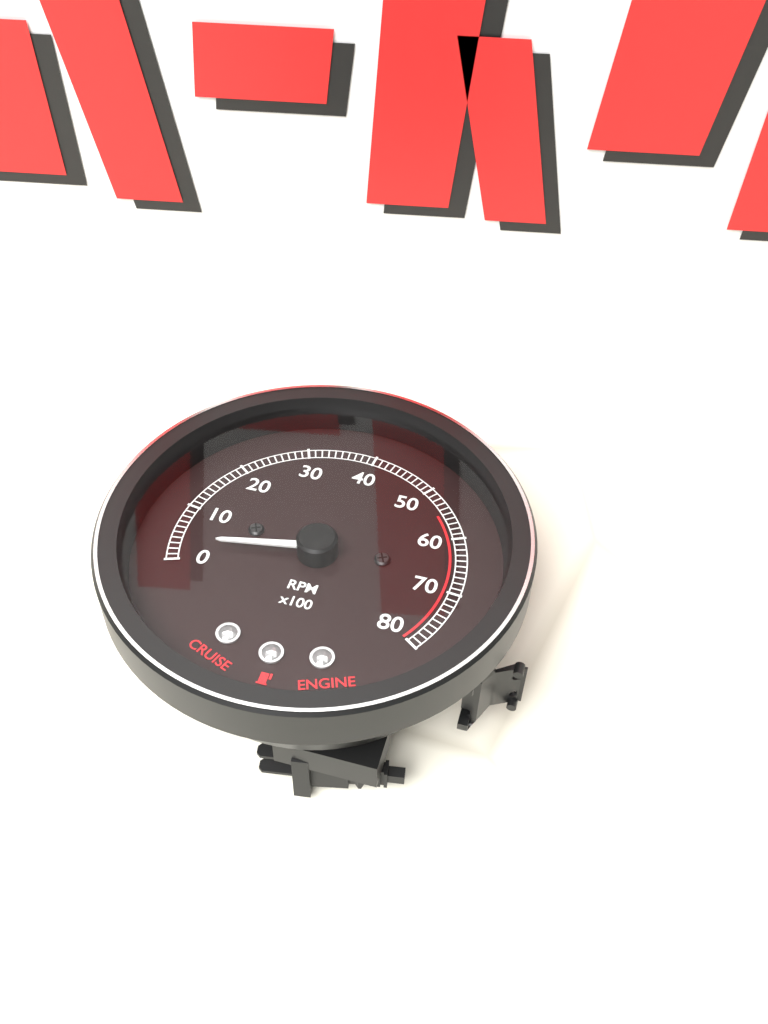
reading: 300 RPM
